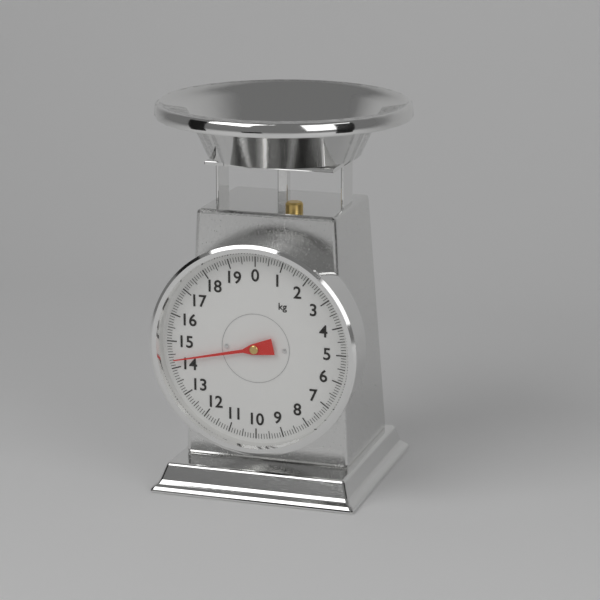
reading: 14.3 kg
